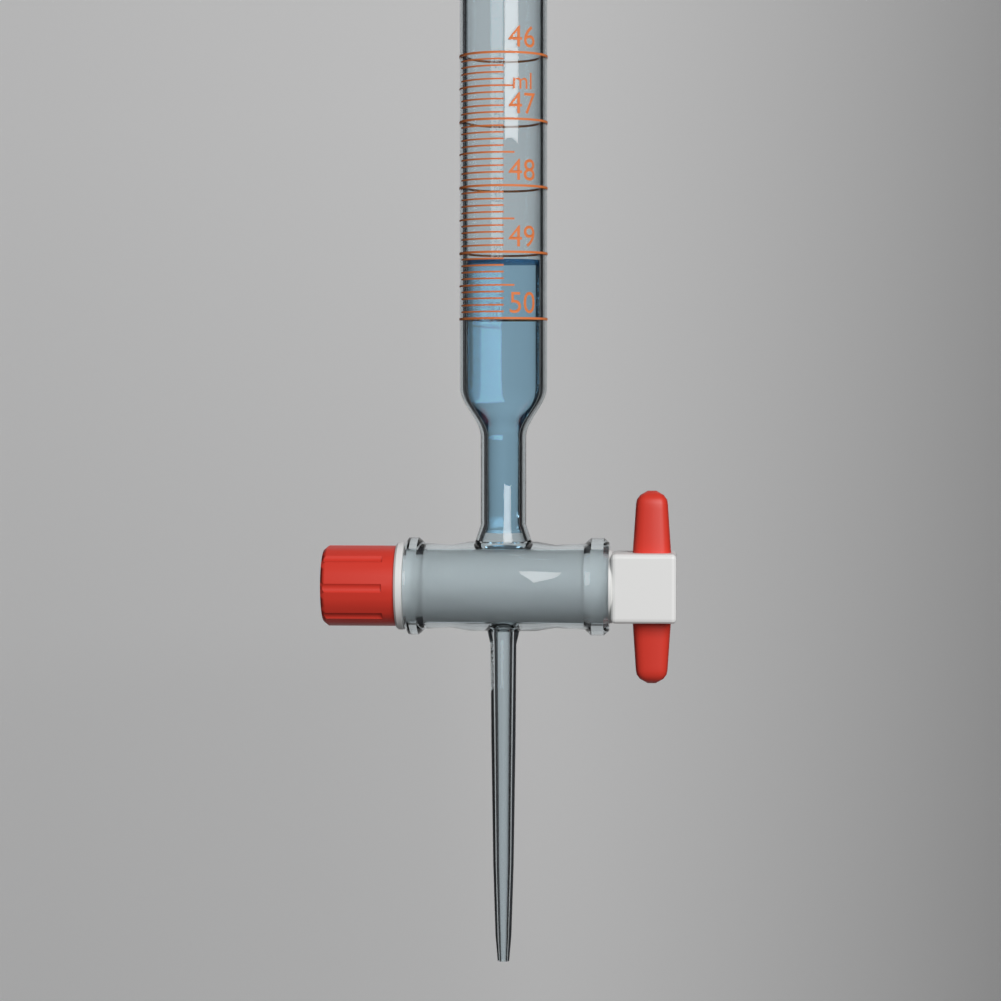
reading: 49.1 ml
